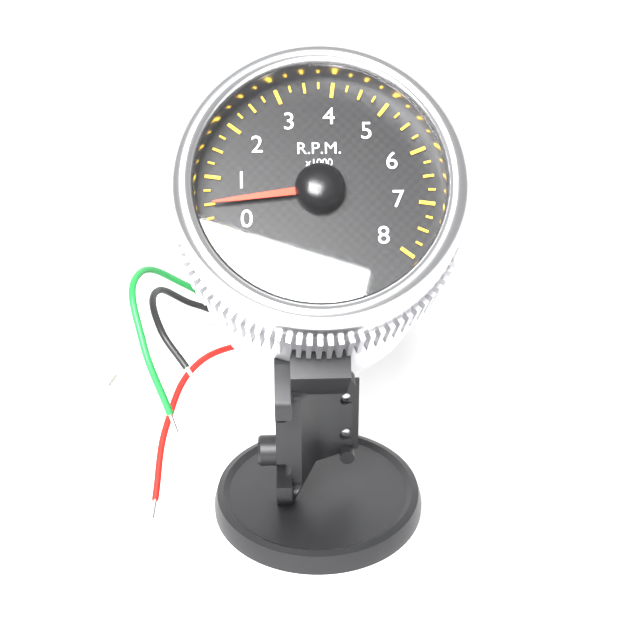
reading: 0.50 x1000 RPM
